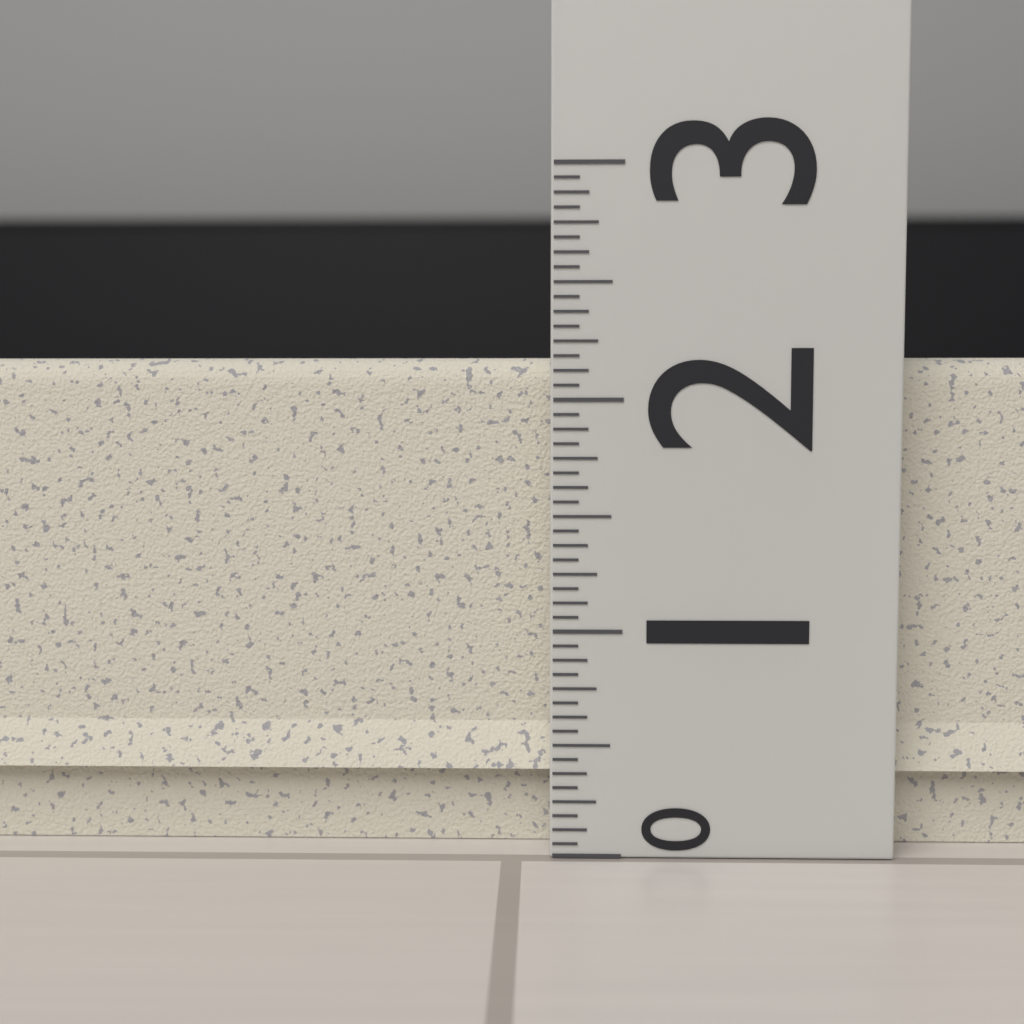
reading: 2.1875 (no unit)
